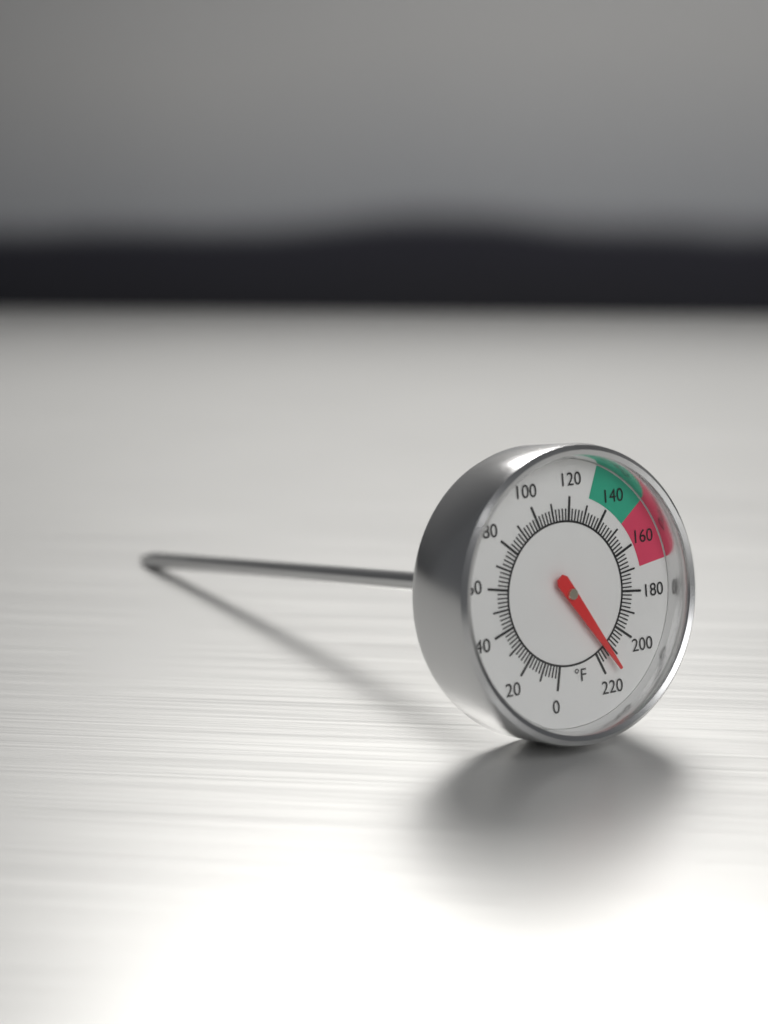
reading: 214 °F
